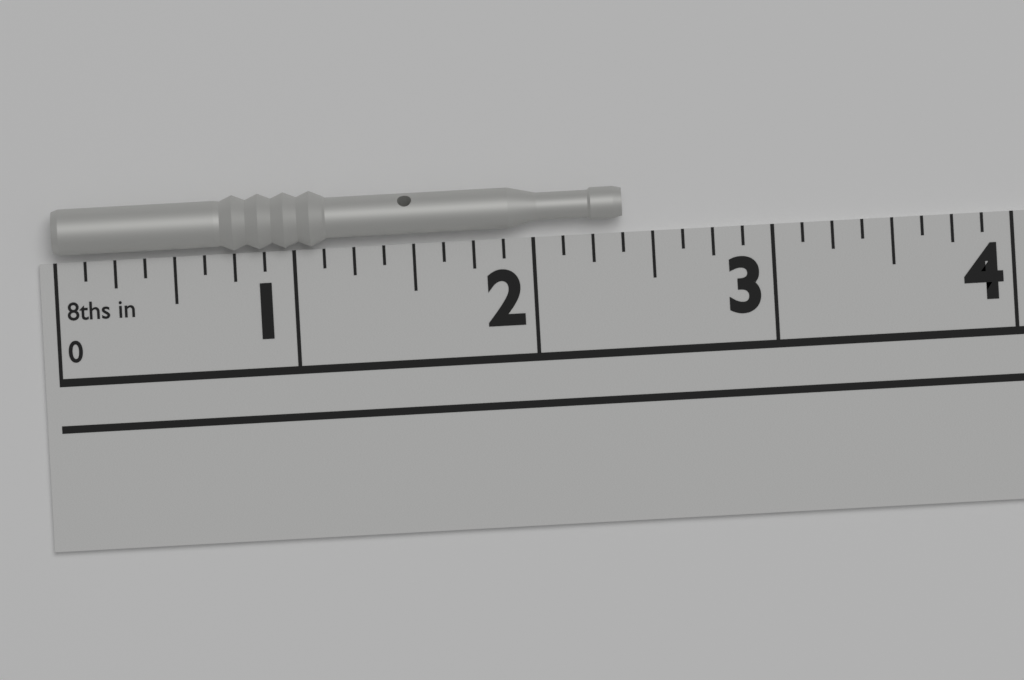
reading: 2.375 in
